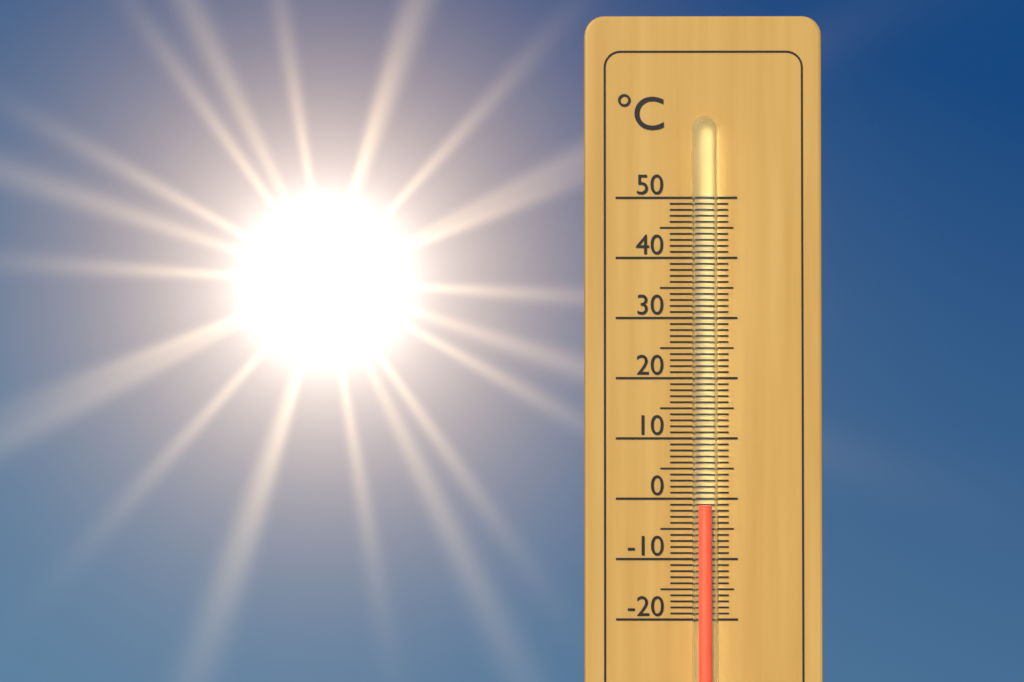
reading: -1 °C
